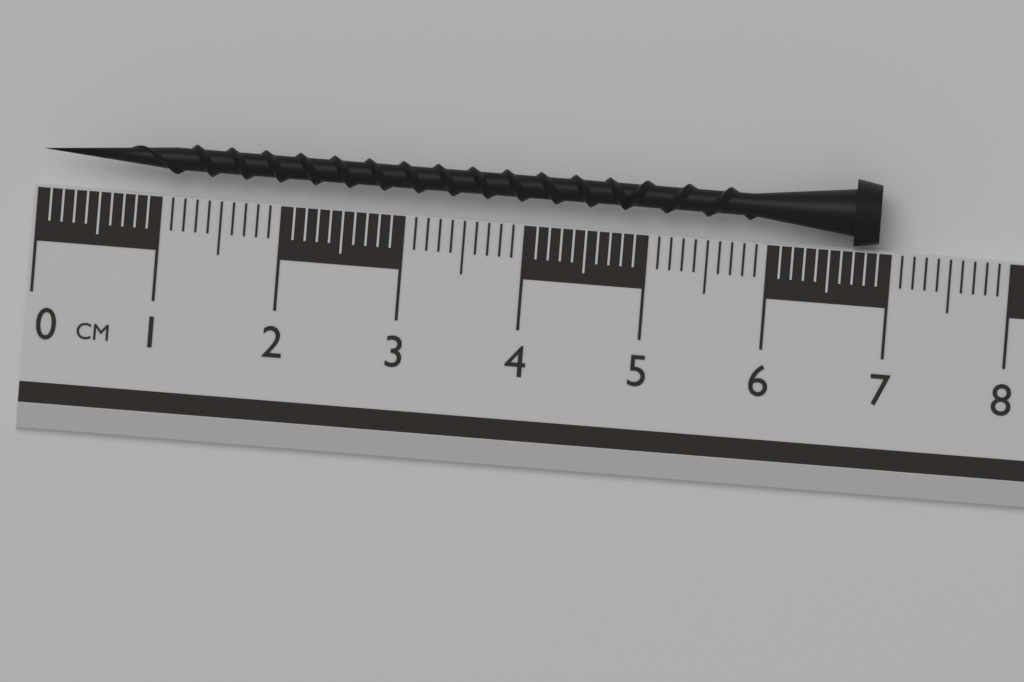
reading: 6.9 cm
